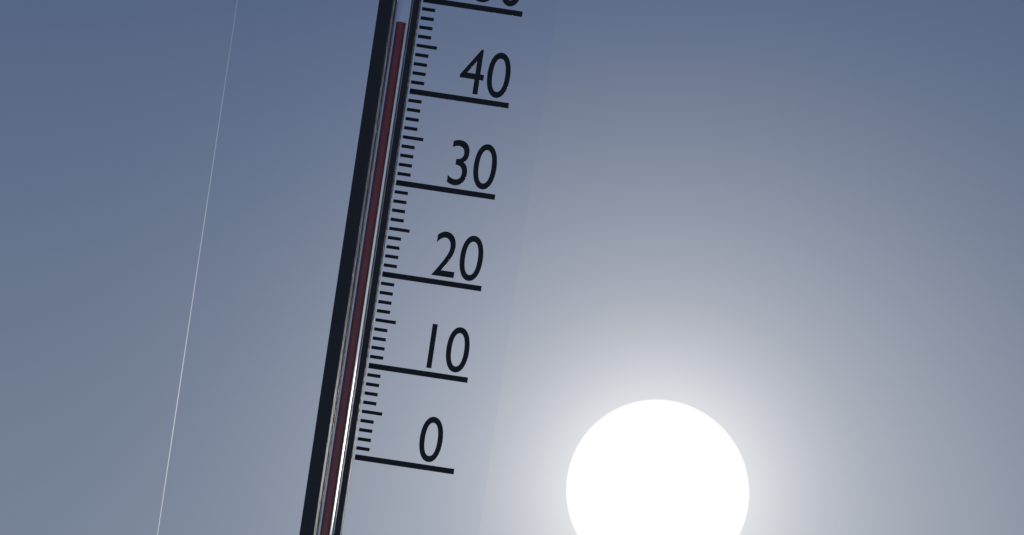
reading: 47 °C
